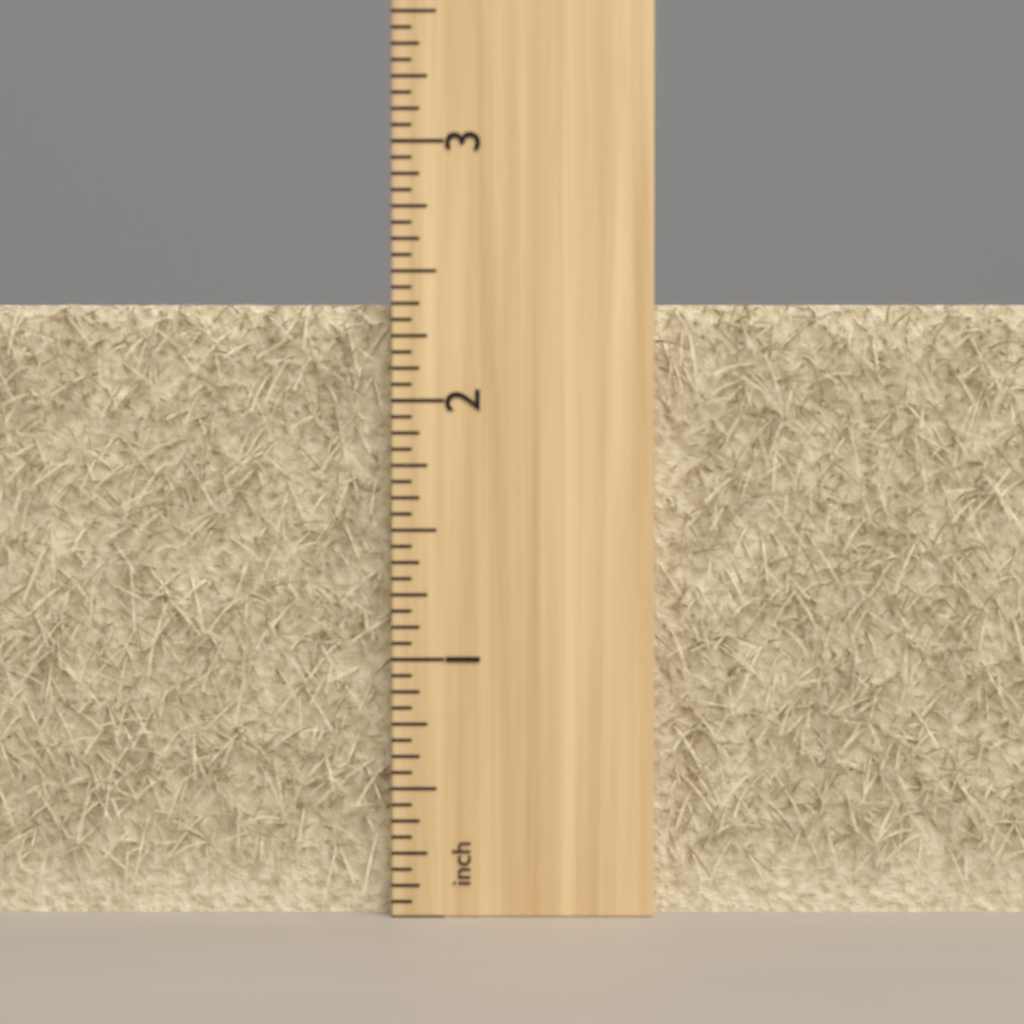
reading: 2.3750 inch
